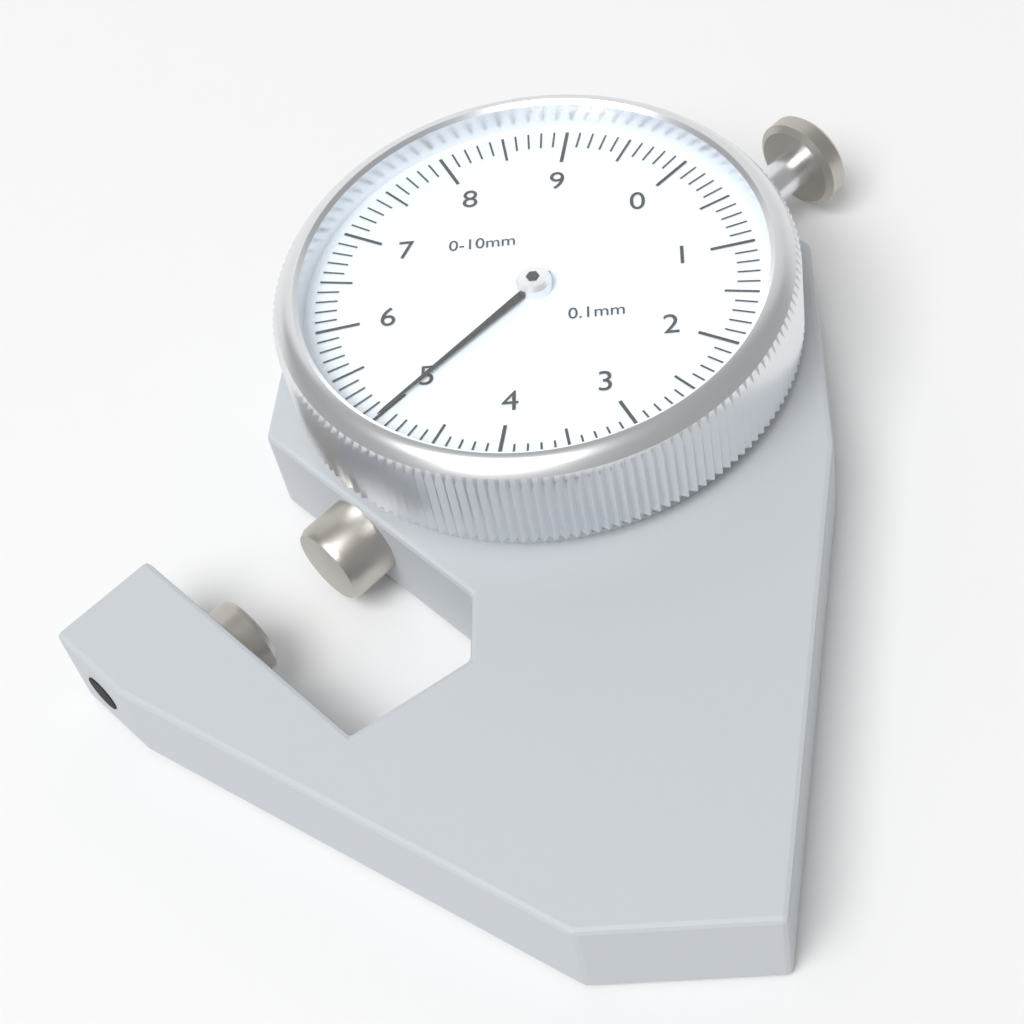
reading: 5.0 mm
